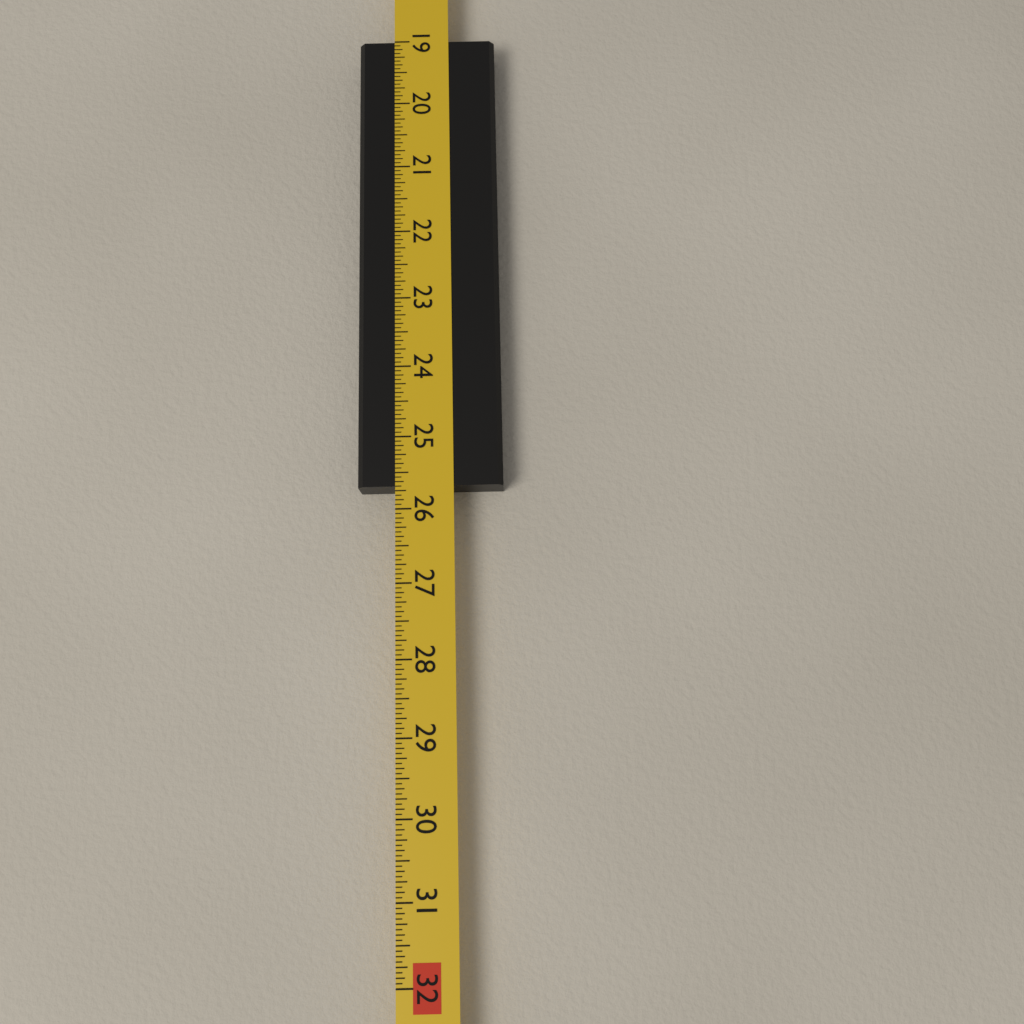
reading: 25.6875 in
